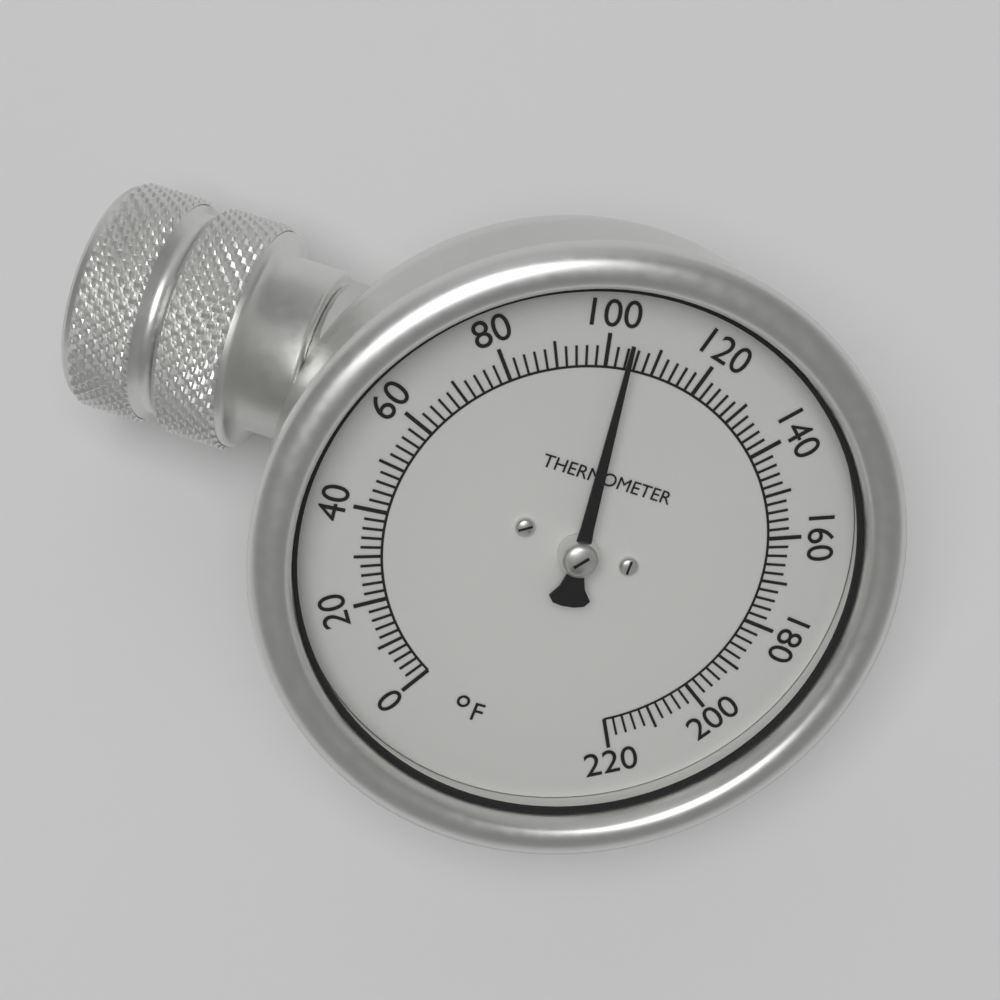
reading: 104 °F
